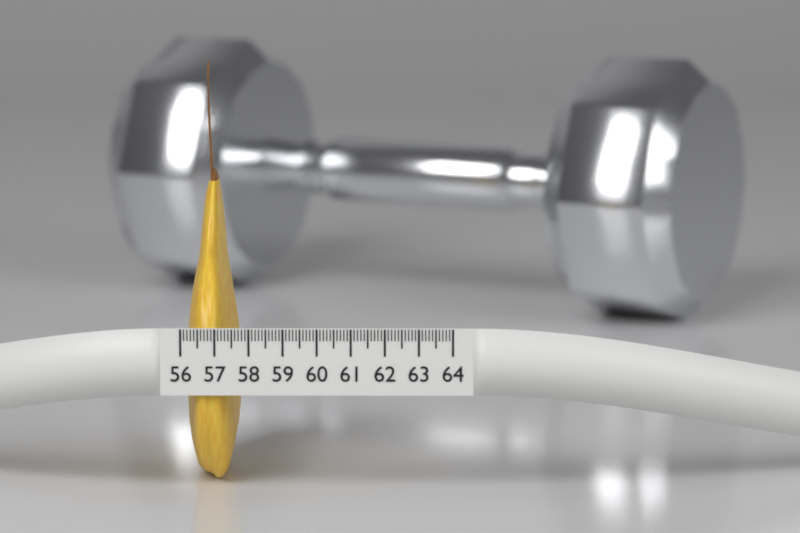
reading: 57.6 (no unit)
